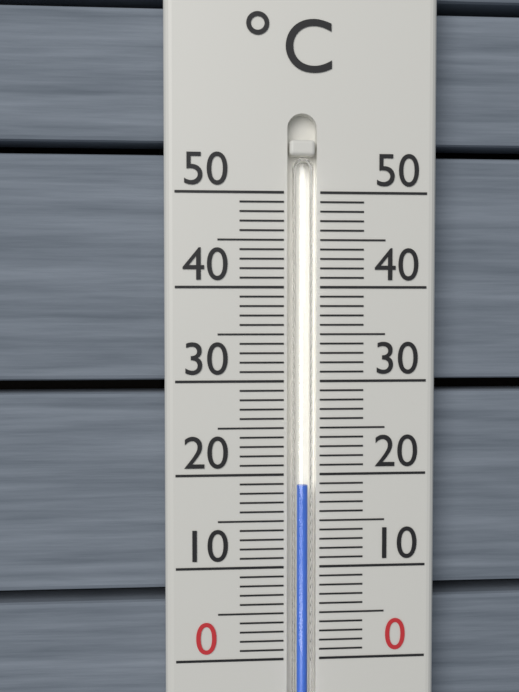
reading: 19 °C
